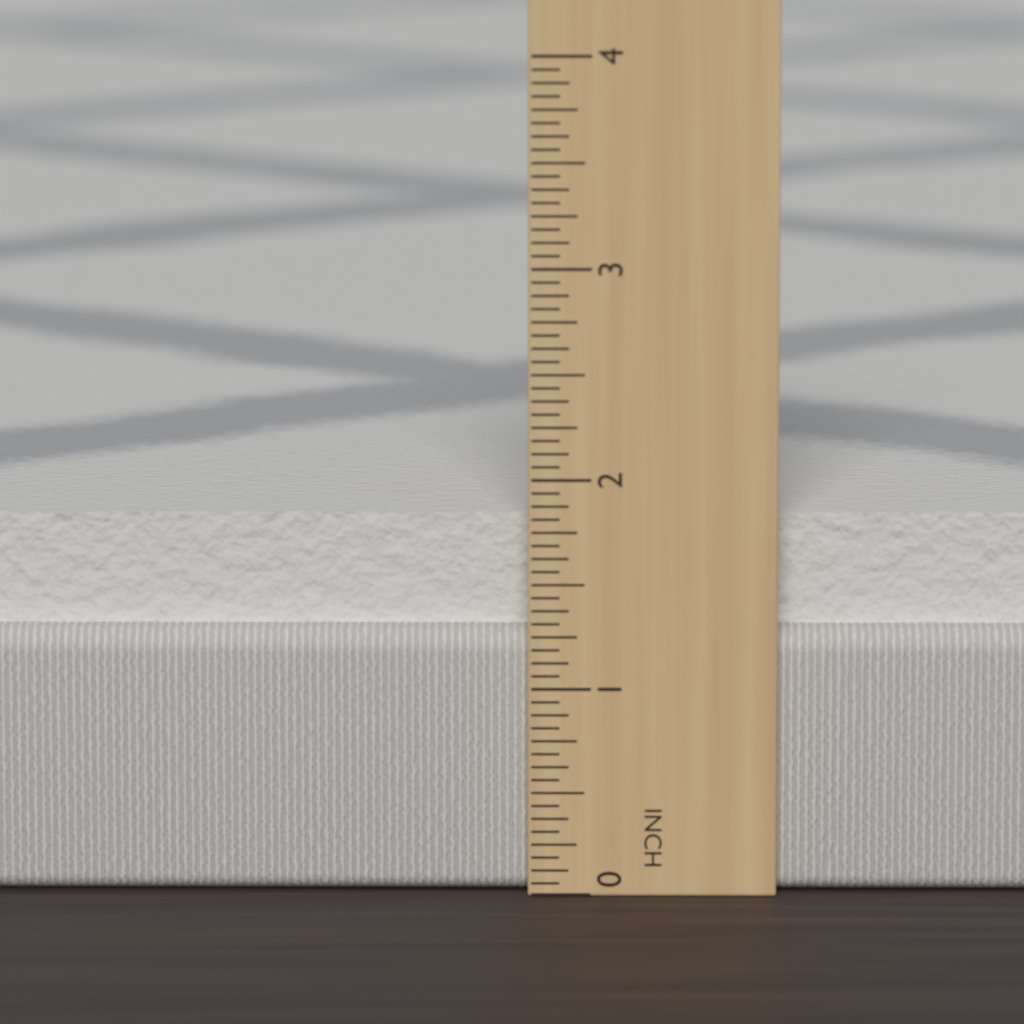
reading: 1.8125 in
